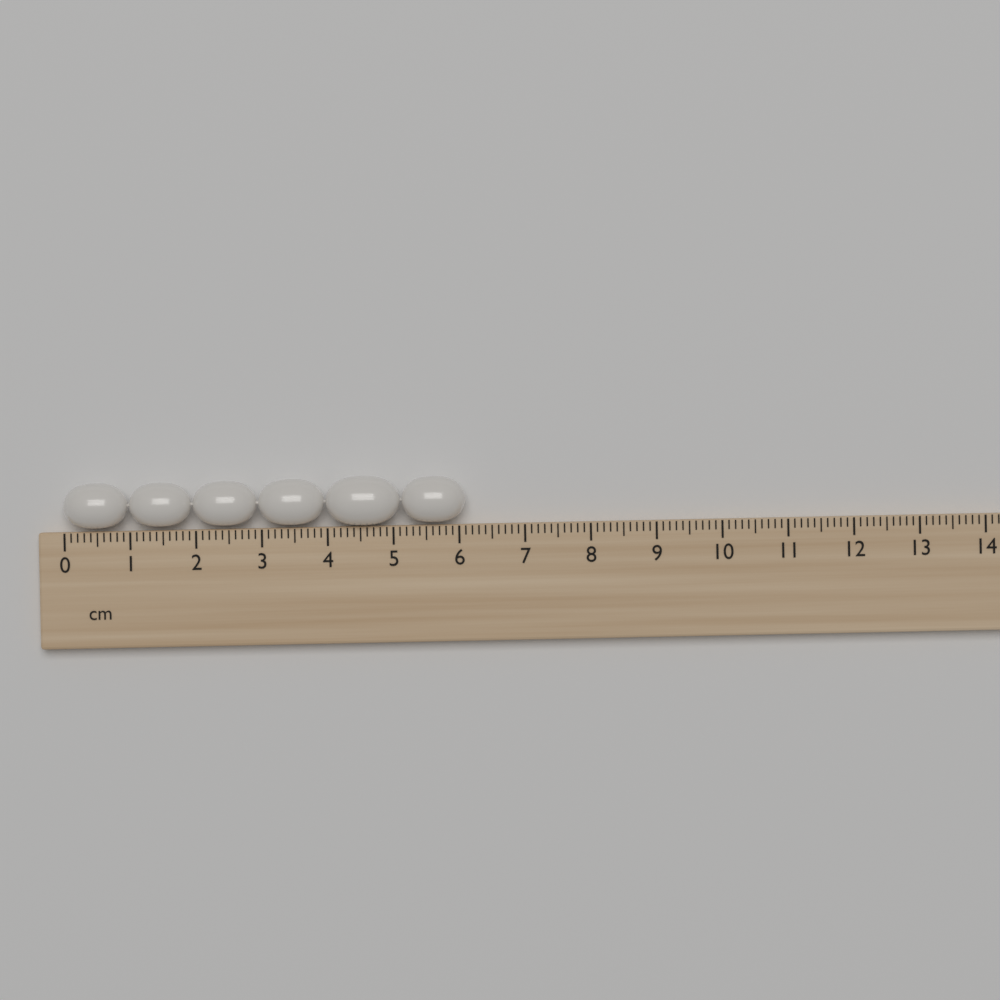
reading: 6.1 cm
